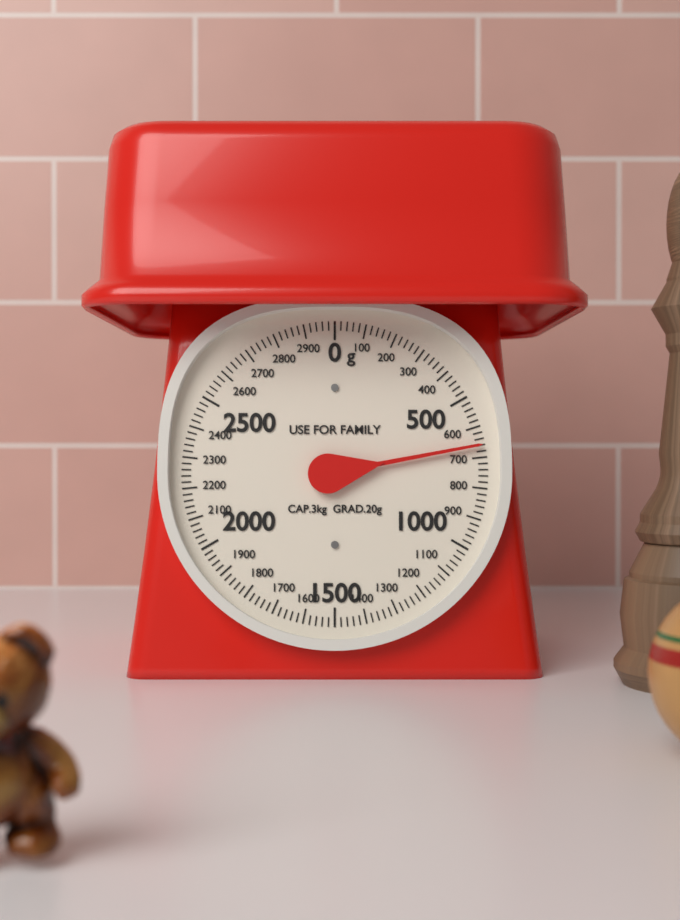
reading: 660 g
